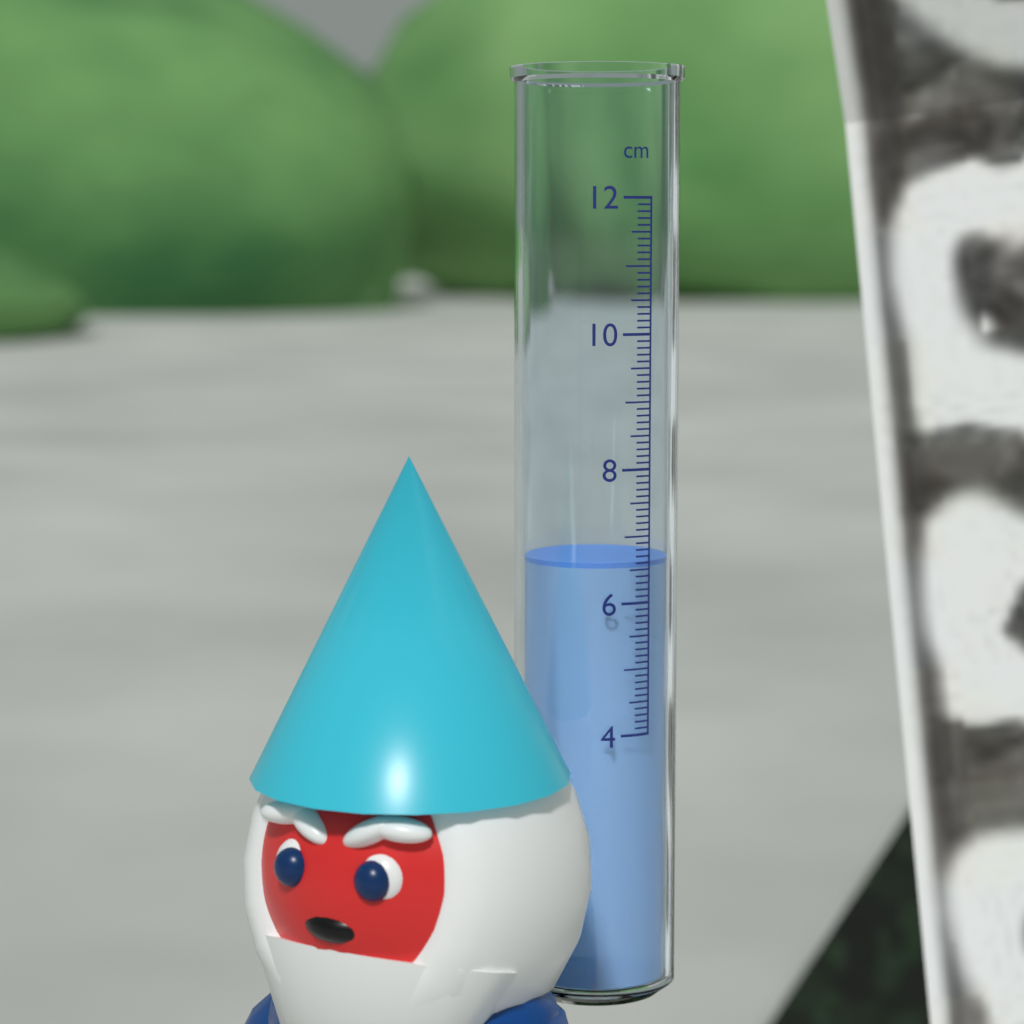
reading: 6.6 cm
